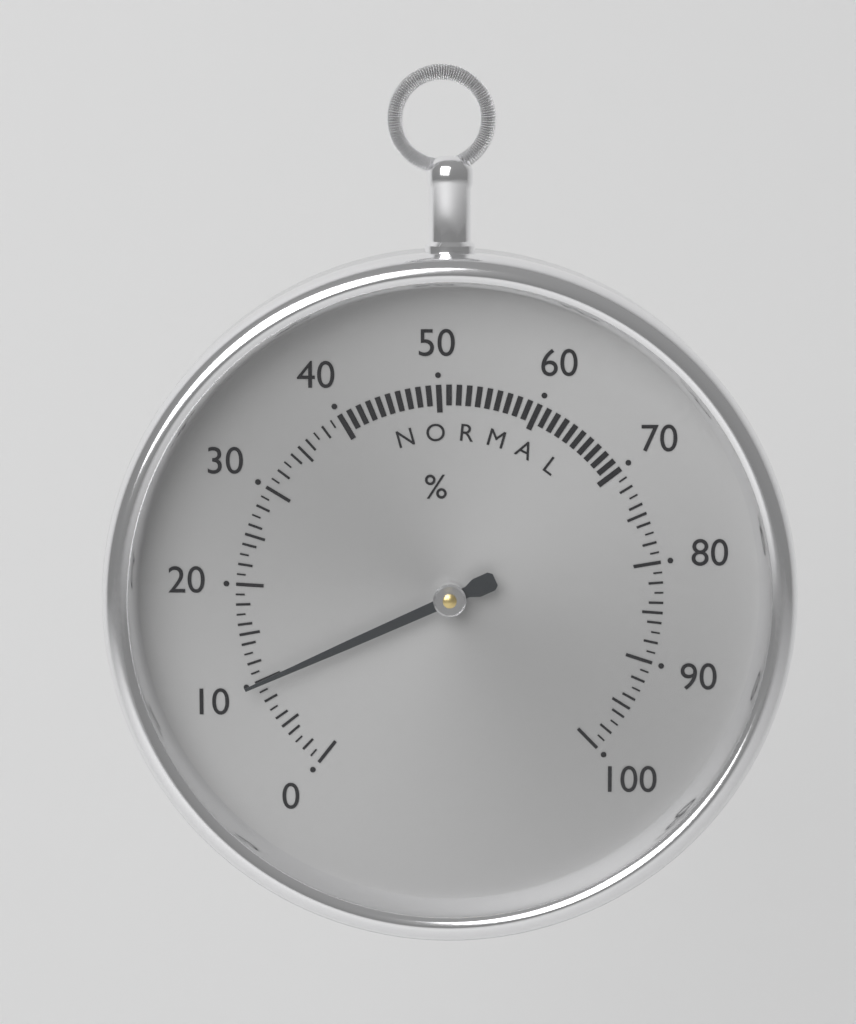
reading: 10 %
